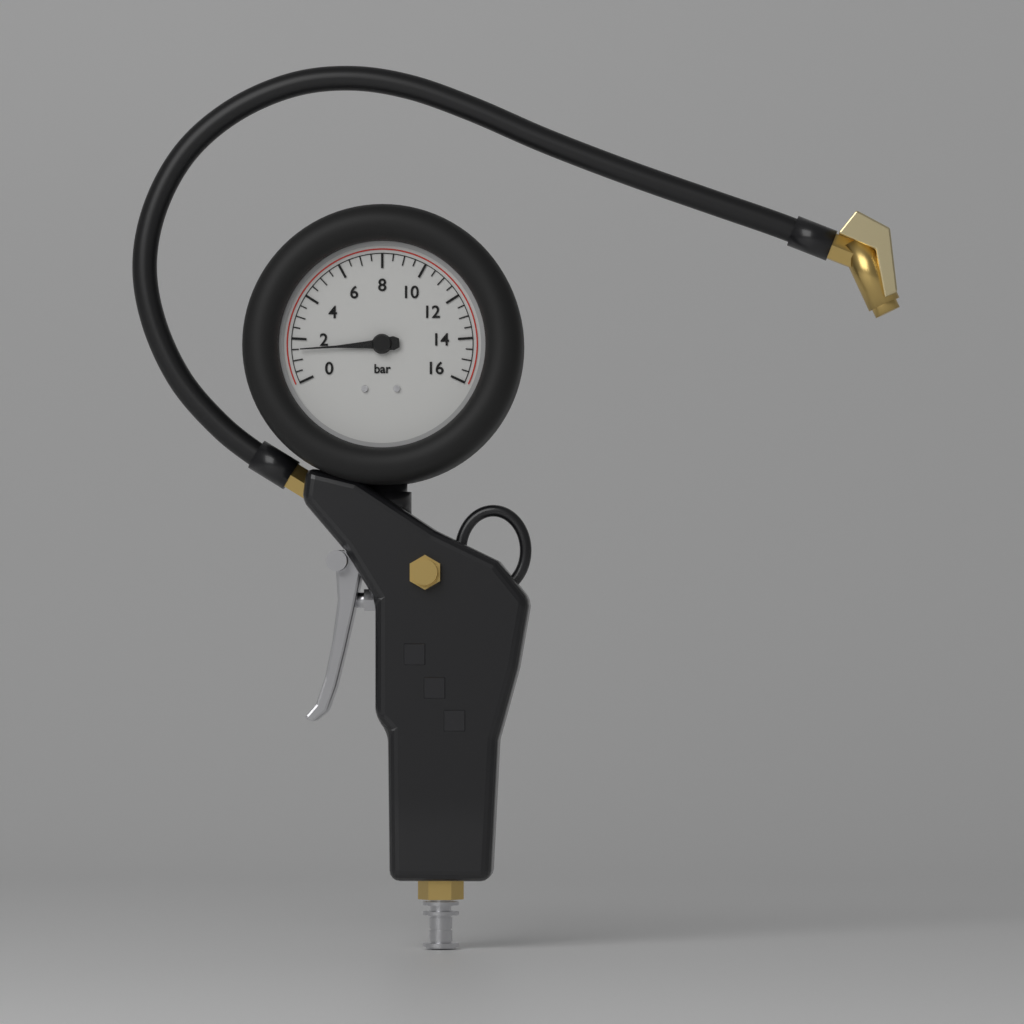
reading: 1.5 bar
